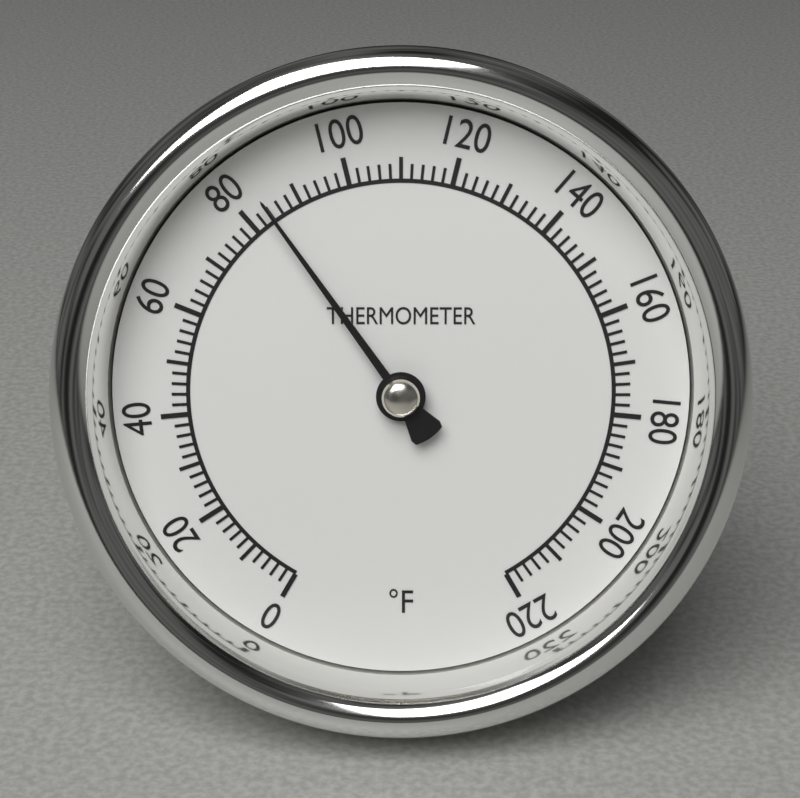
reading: 84 °F
